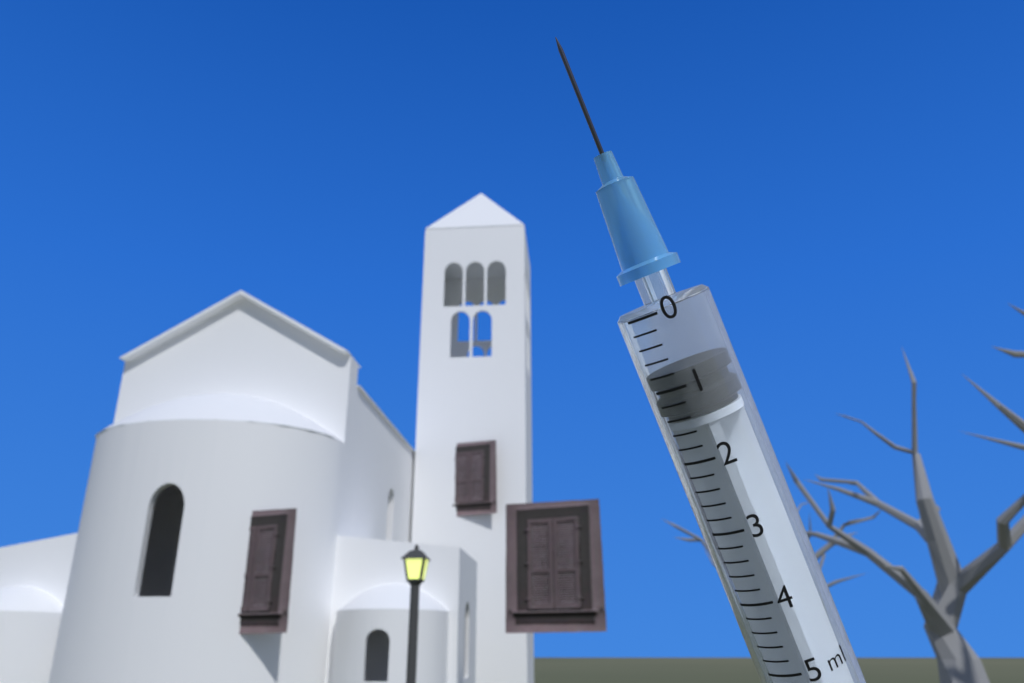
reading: 0.8 ml
